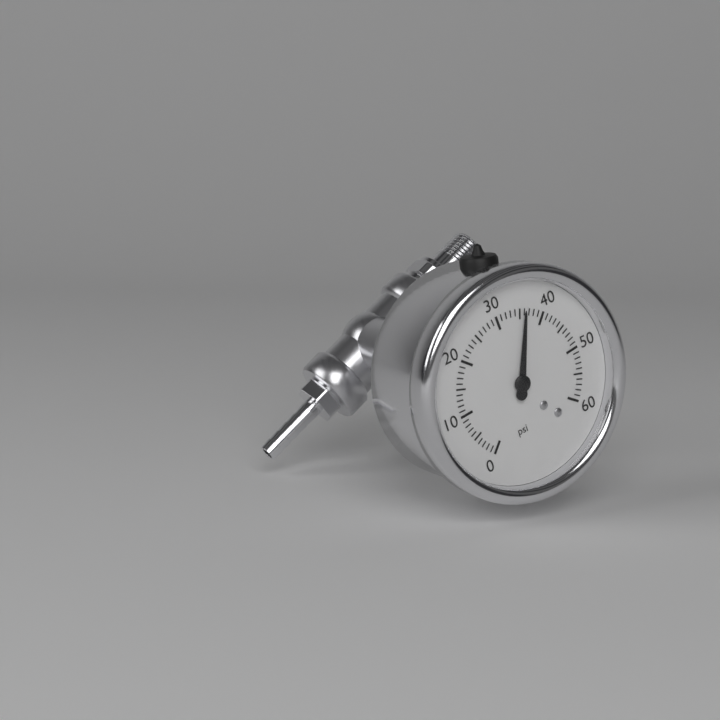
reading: 36 psi
